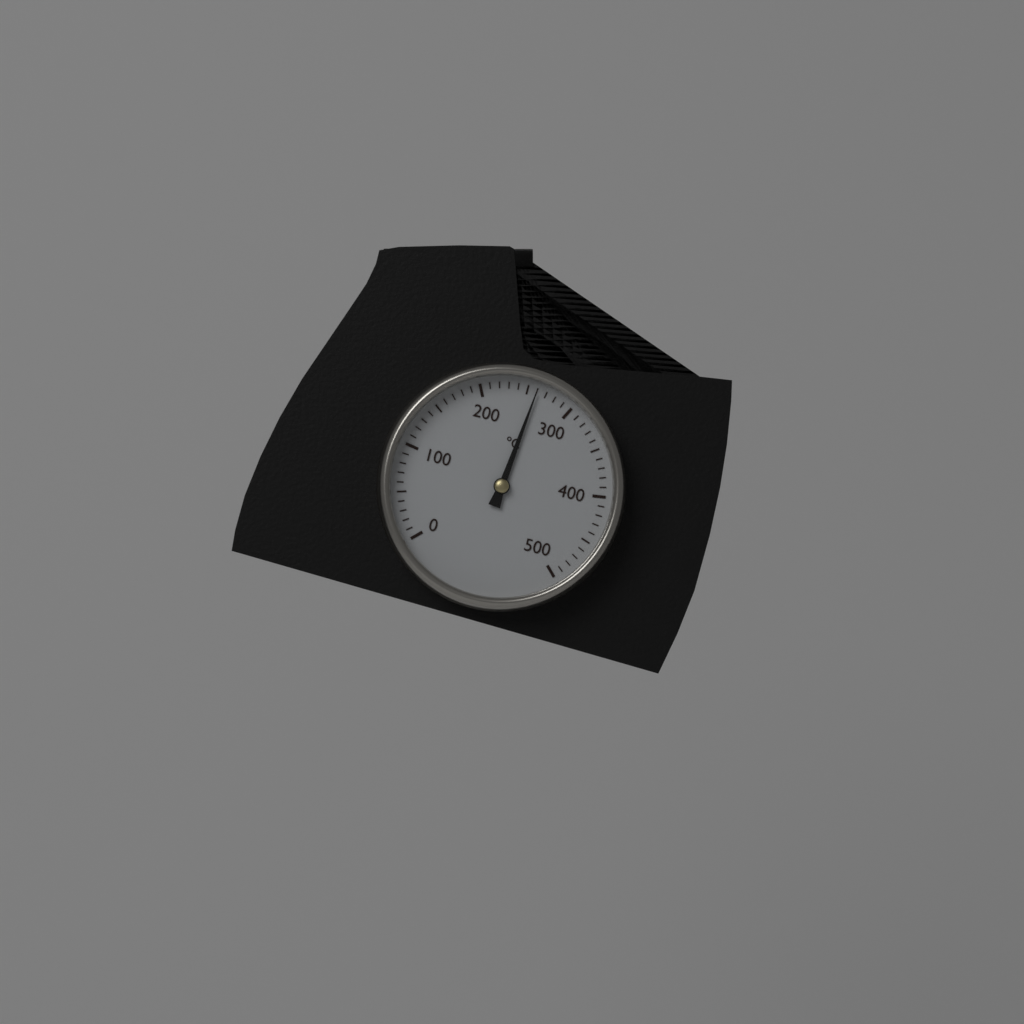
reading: 260 °C
